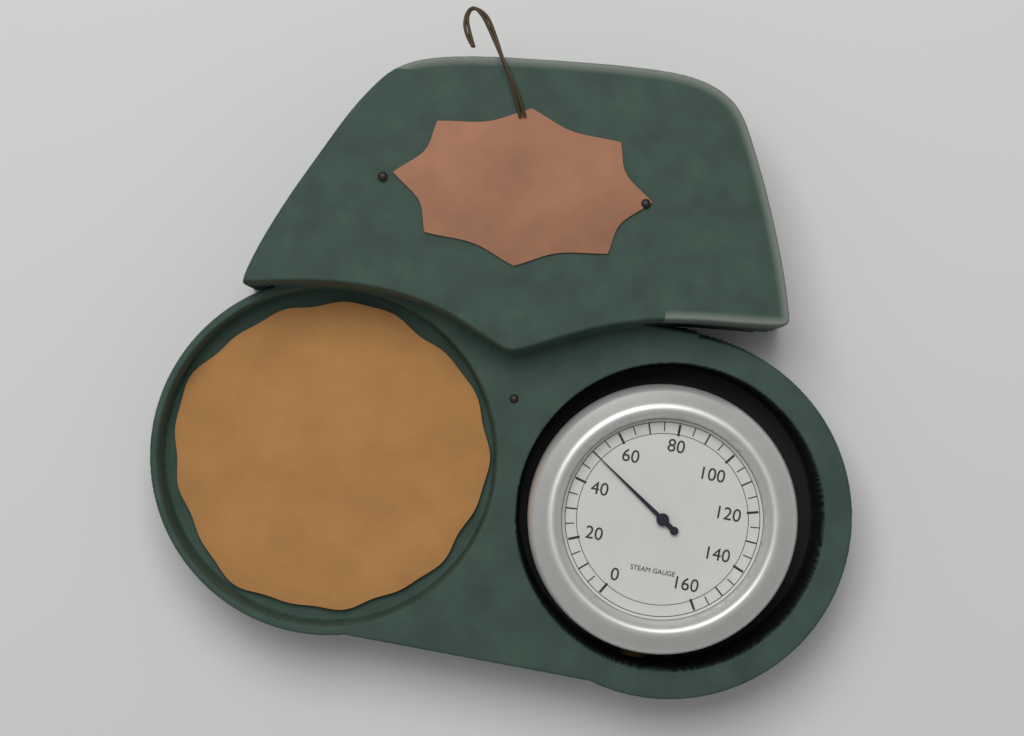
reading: 50 (no unit)
